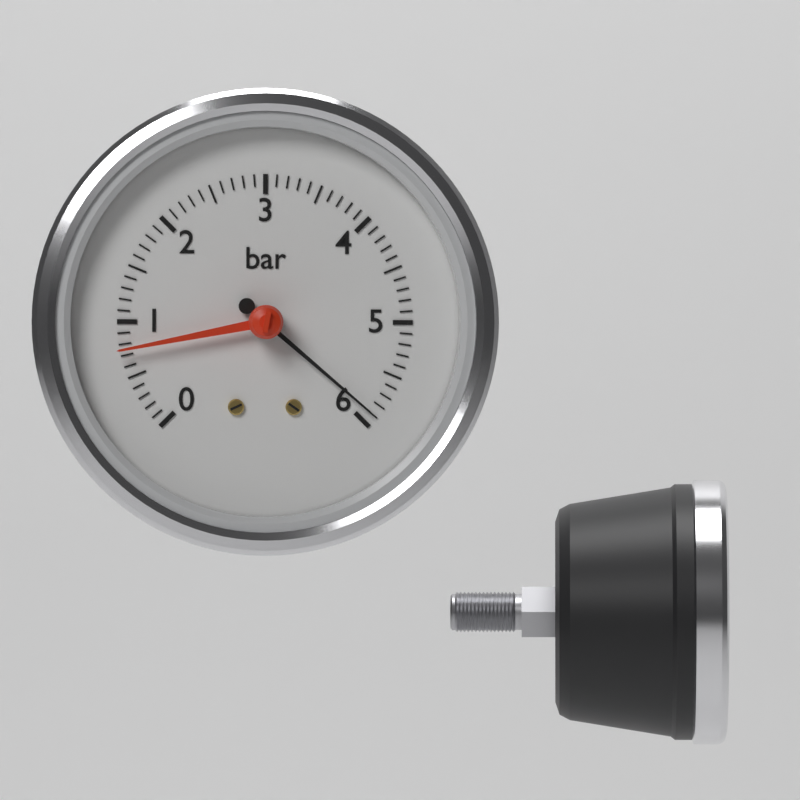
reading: 5.9 bar
